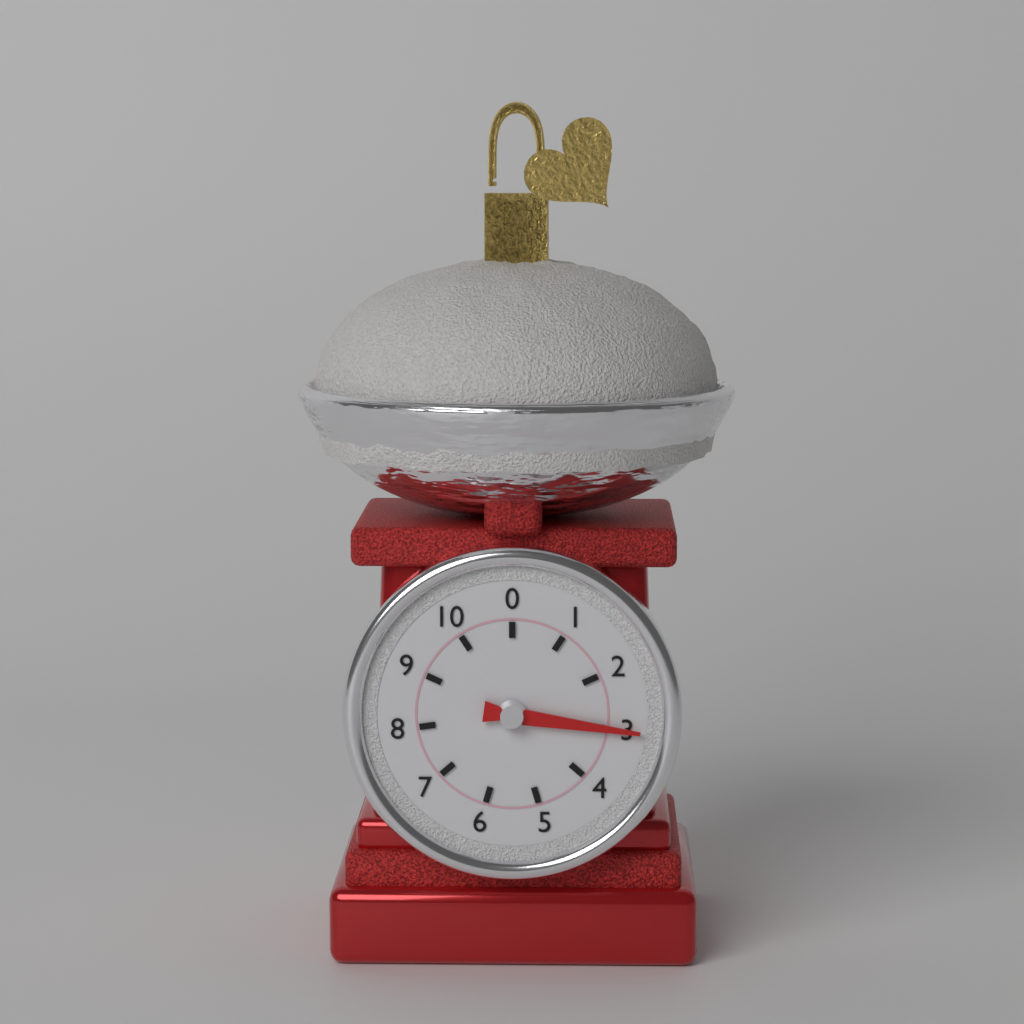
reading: 3 (no unit)
